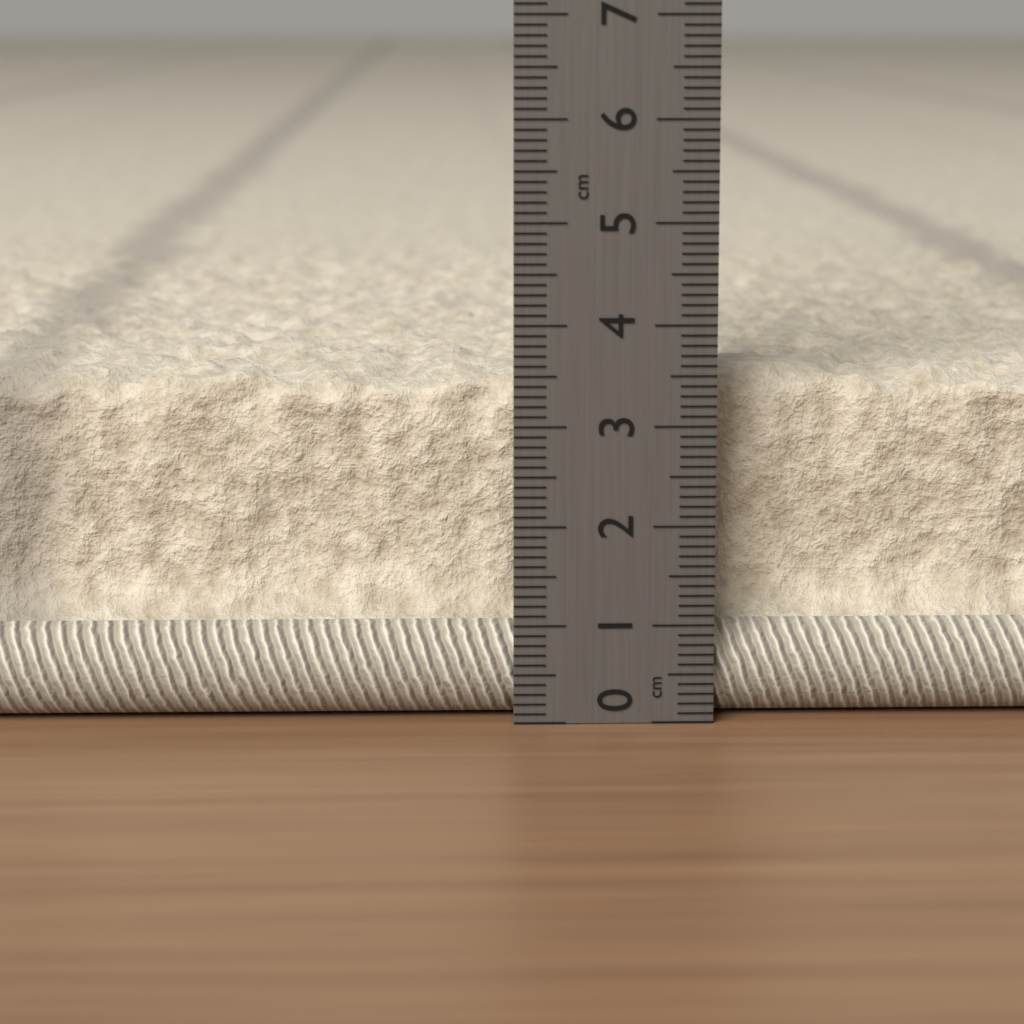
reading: 3.5 cm
